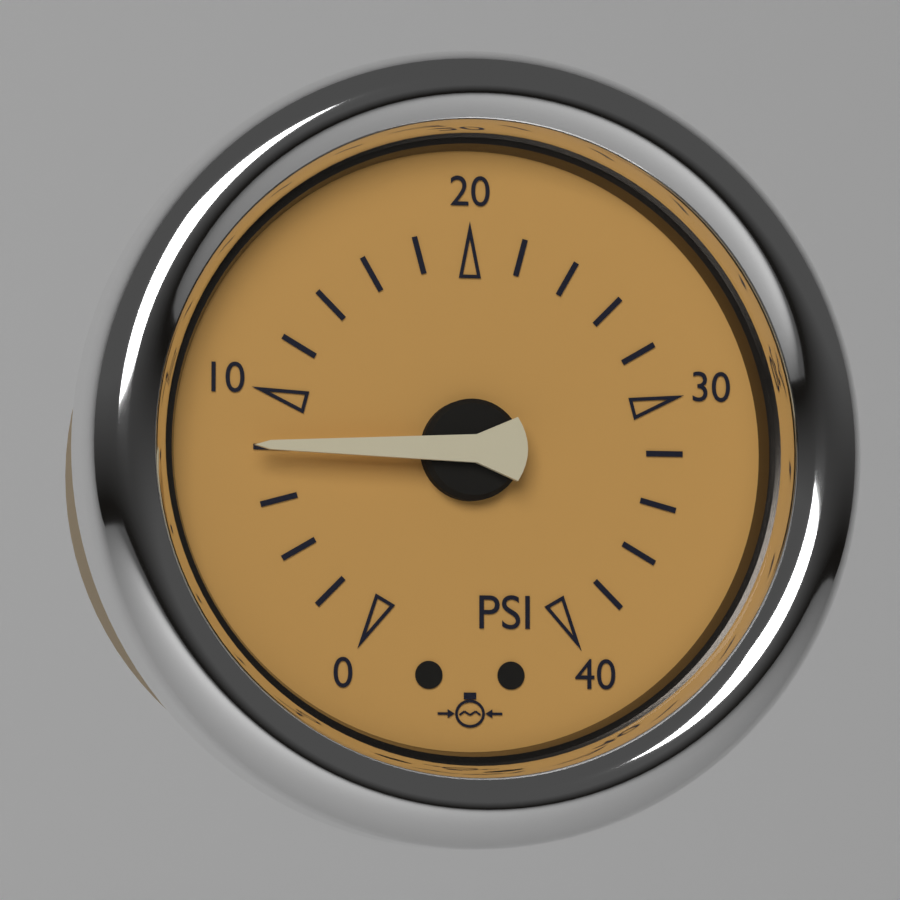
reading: 8 psi
